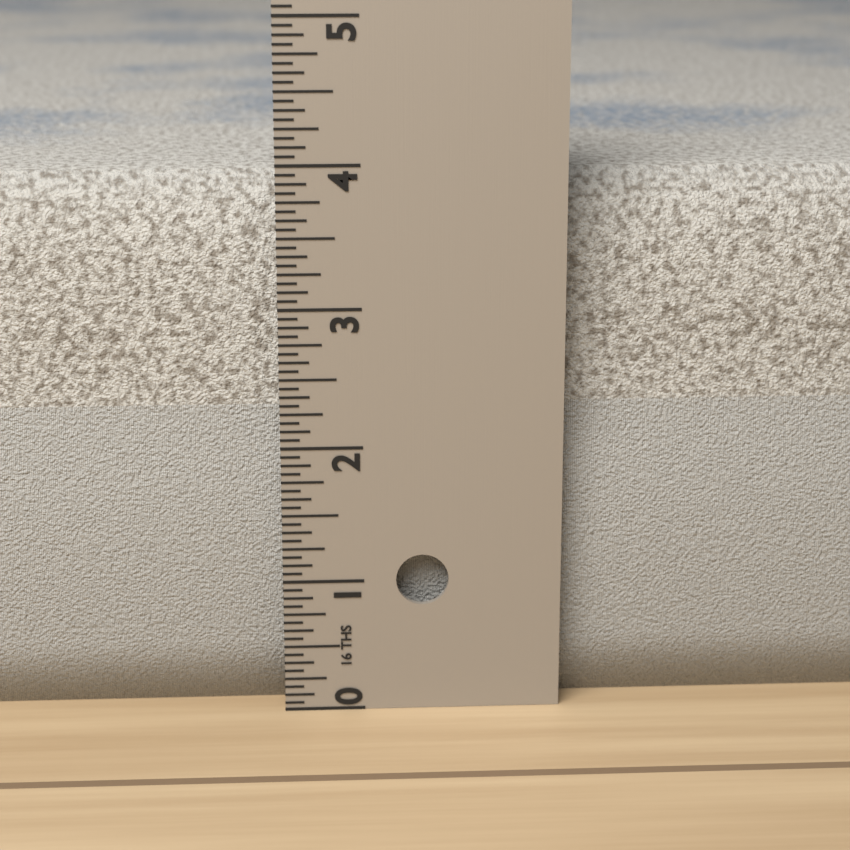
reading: 3.8750 in
